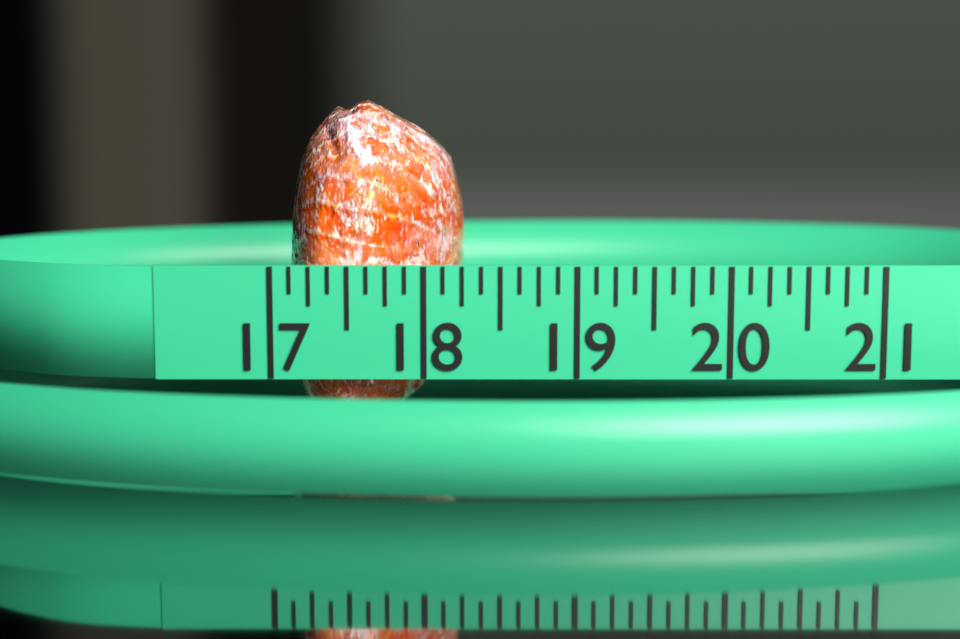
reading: 18.250 (no unit)
